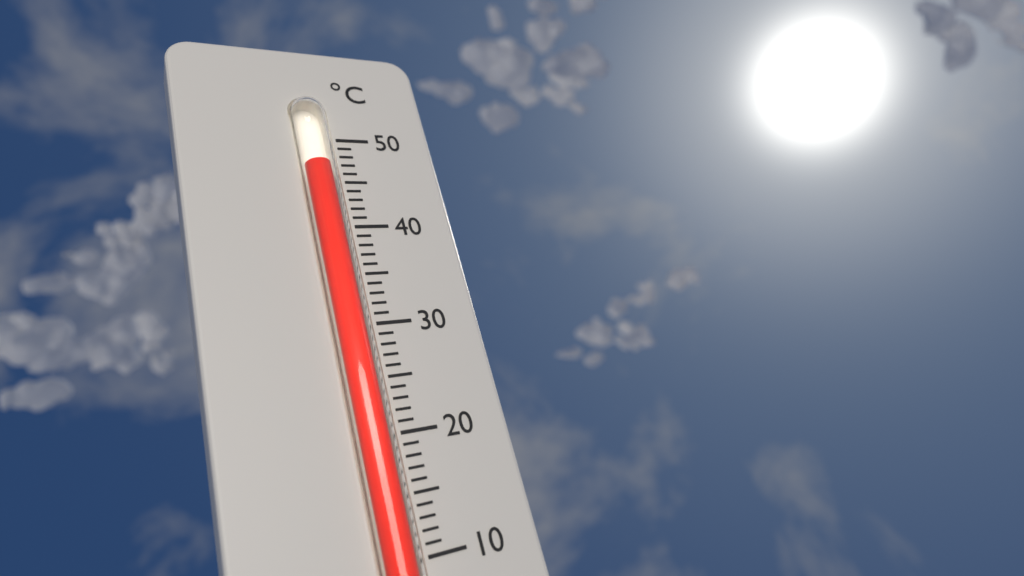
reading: 47 °C
